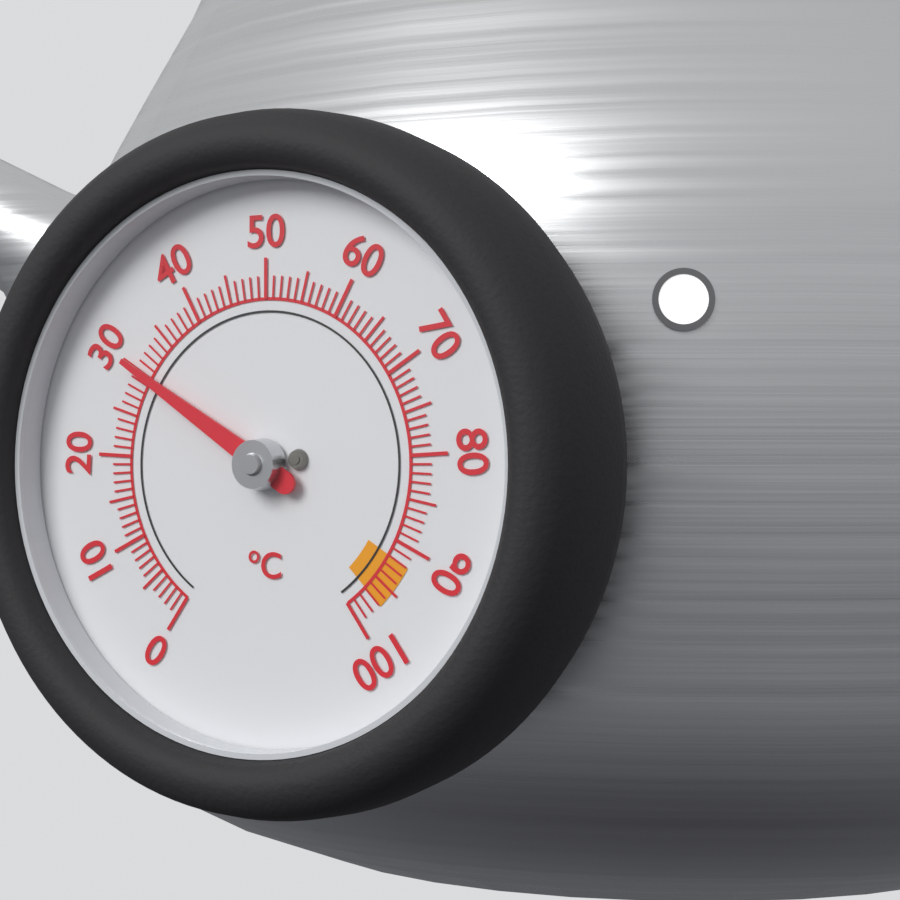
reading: 30 °C
